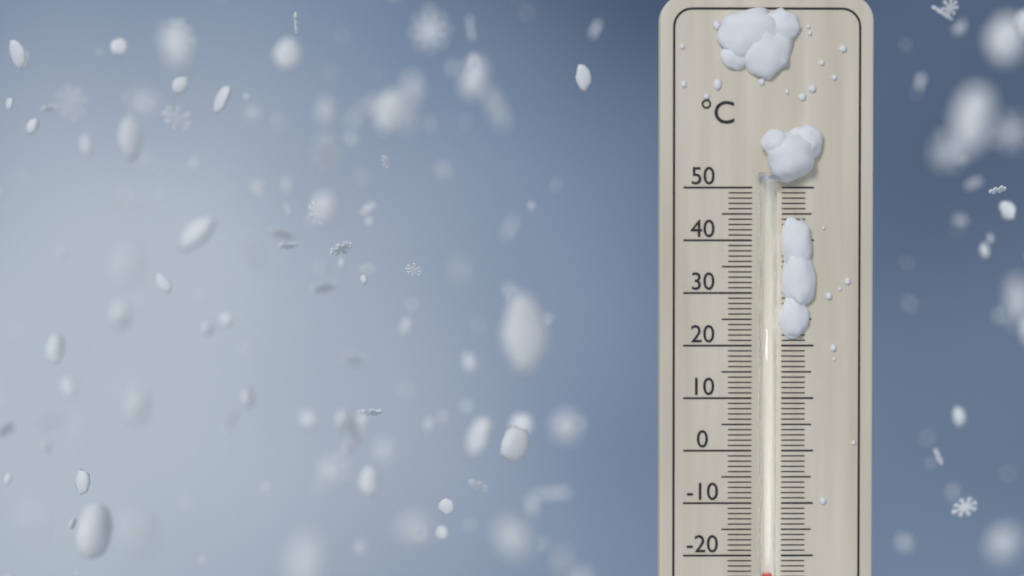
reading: -23 °C
